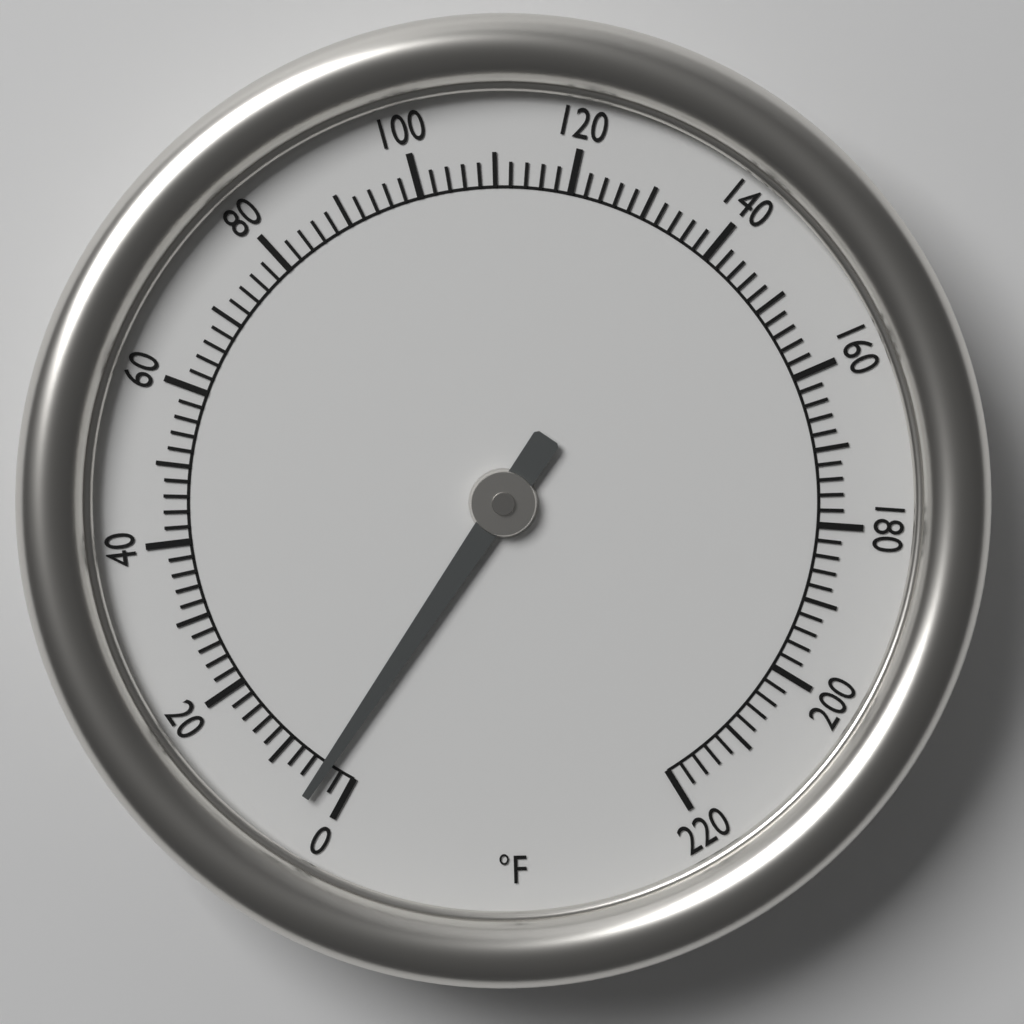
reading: 4 °F
